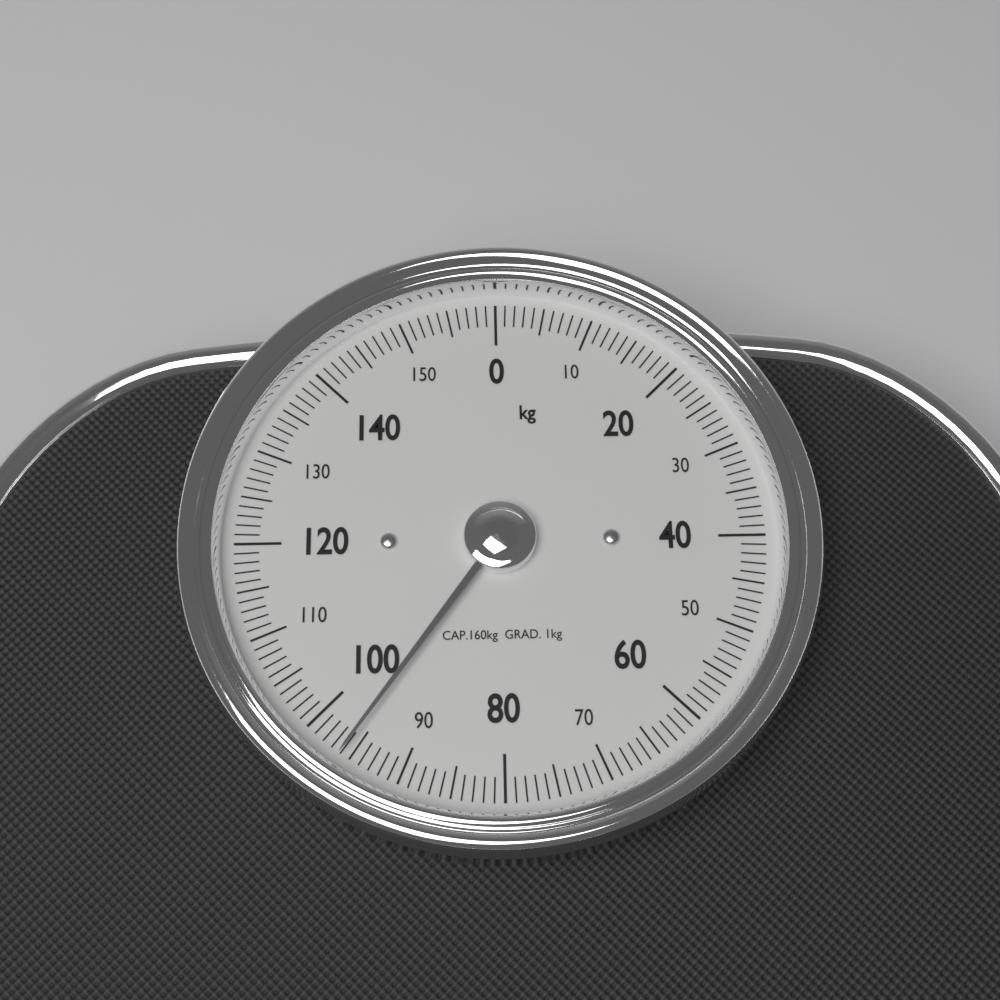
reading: 96 kg
